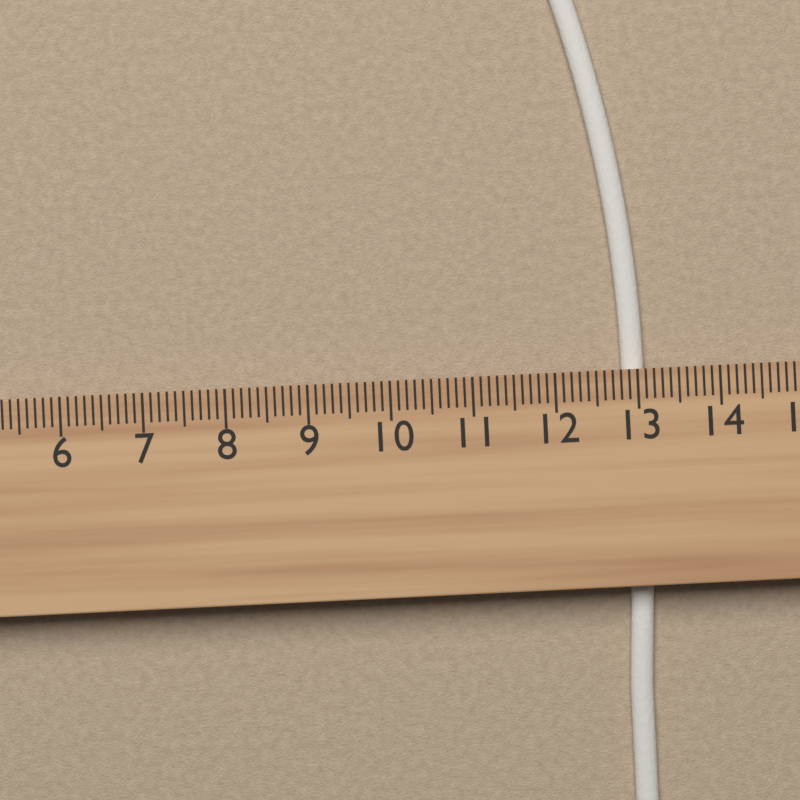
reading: 13.1 cm
